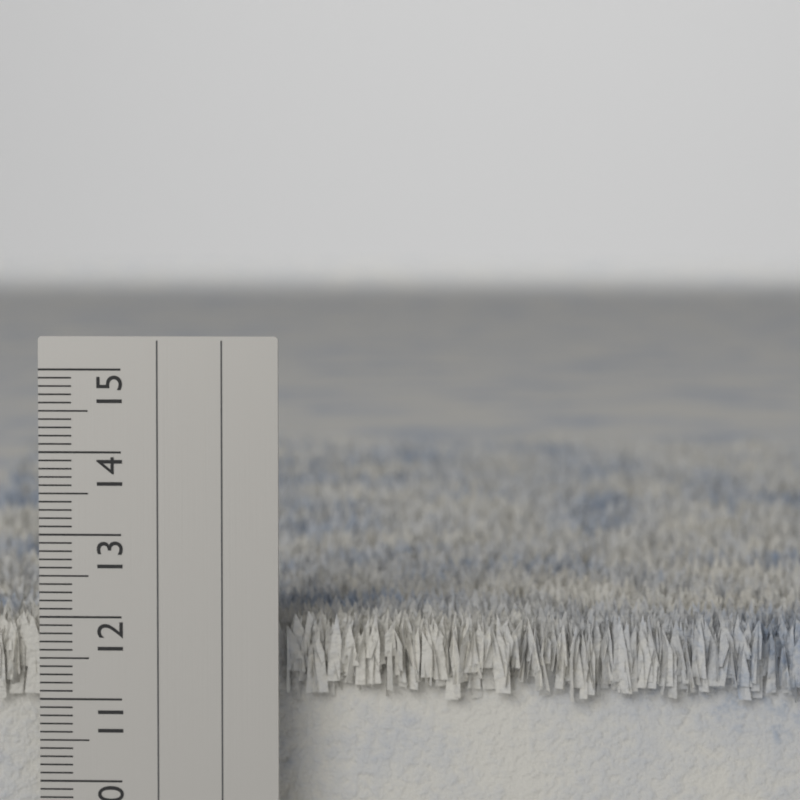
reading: 12.0 cm
